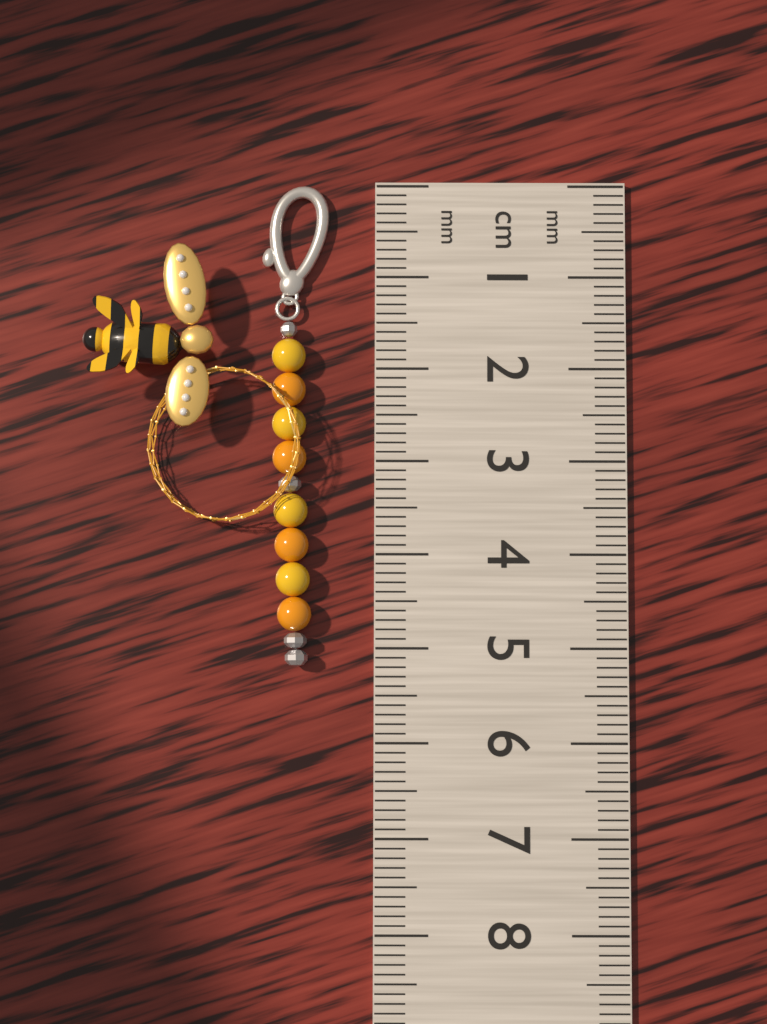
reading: 5.2 cm
